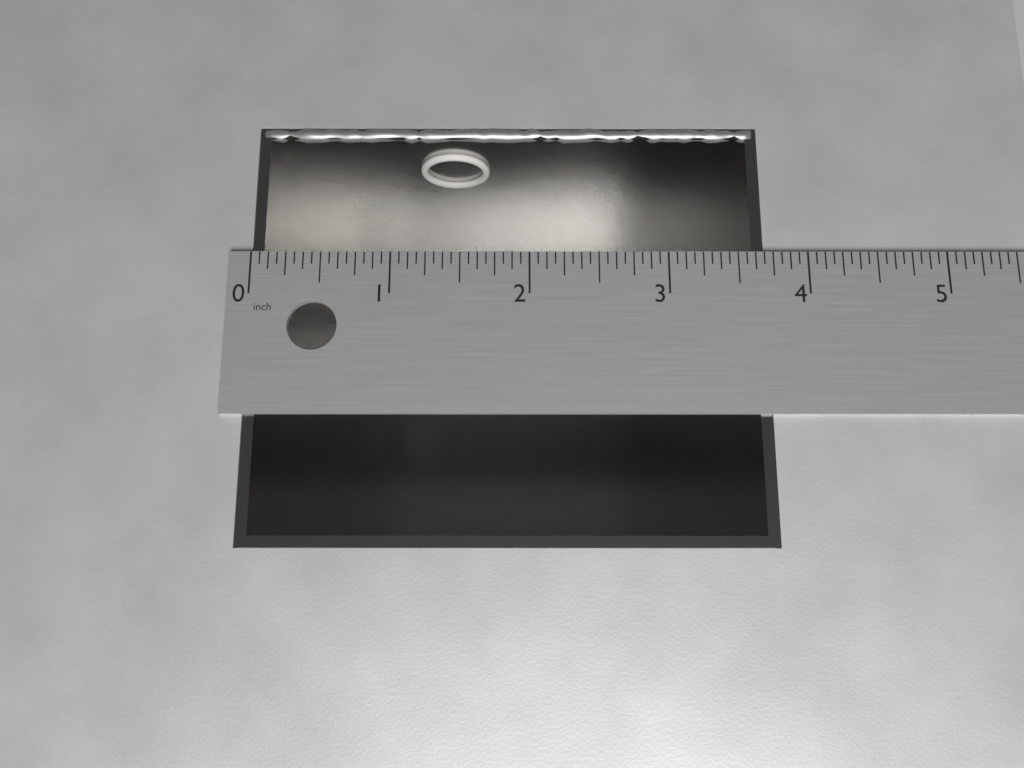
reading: 3.6875 in
